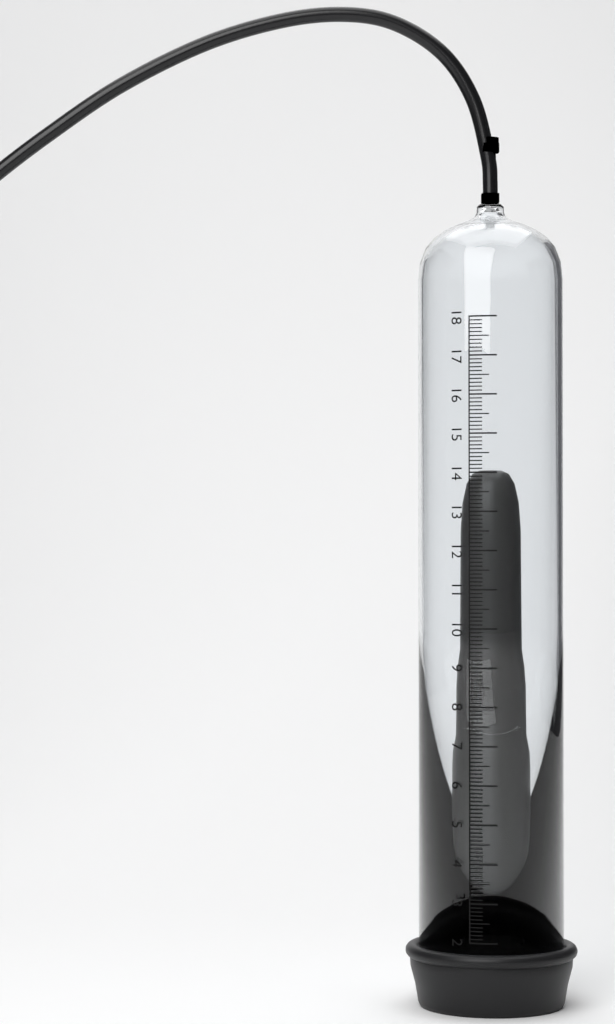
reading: 14.1 (no unit)
